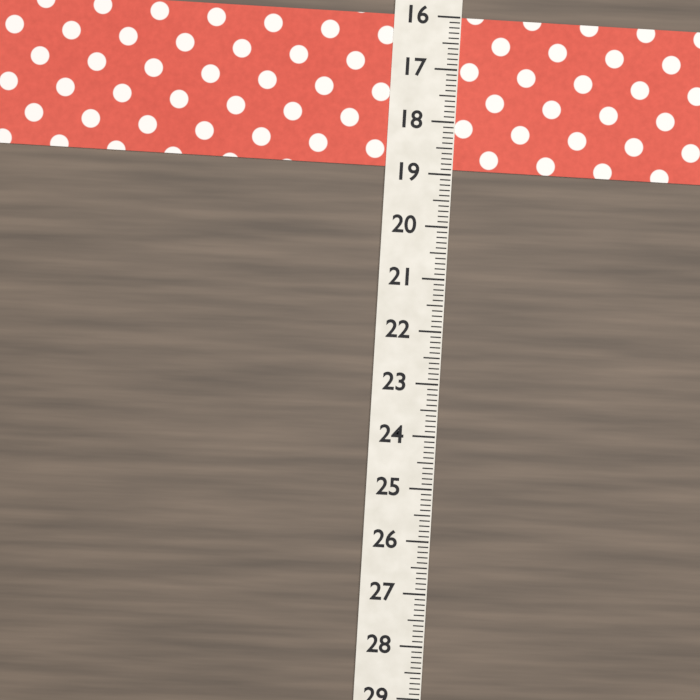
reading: 18.9 (no unit)
